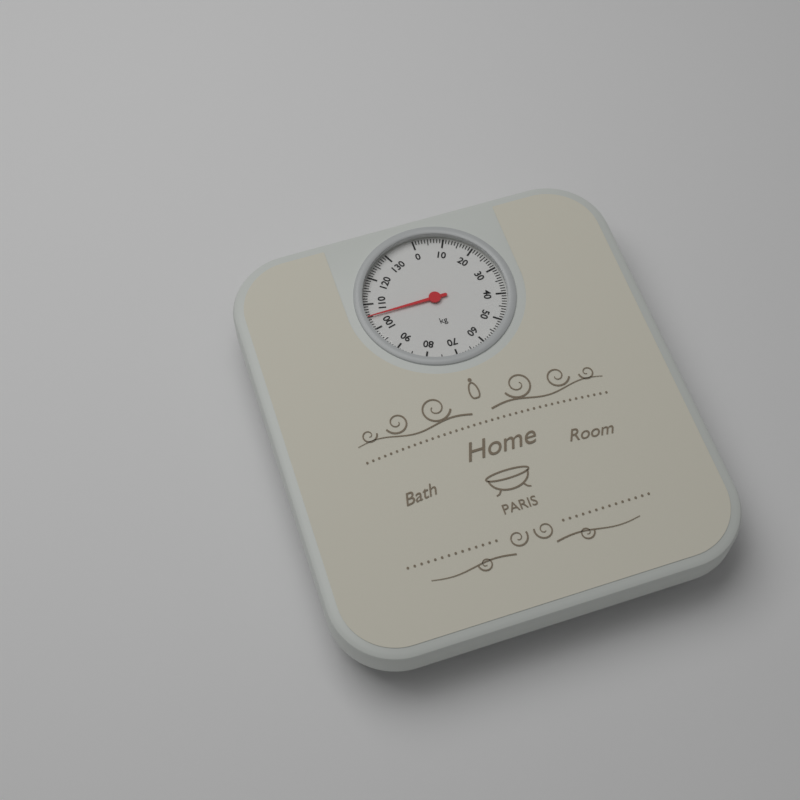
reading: 105 kg
